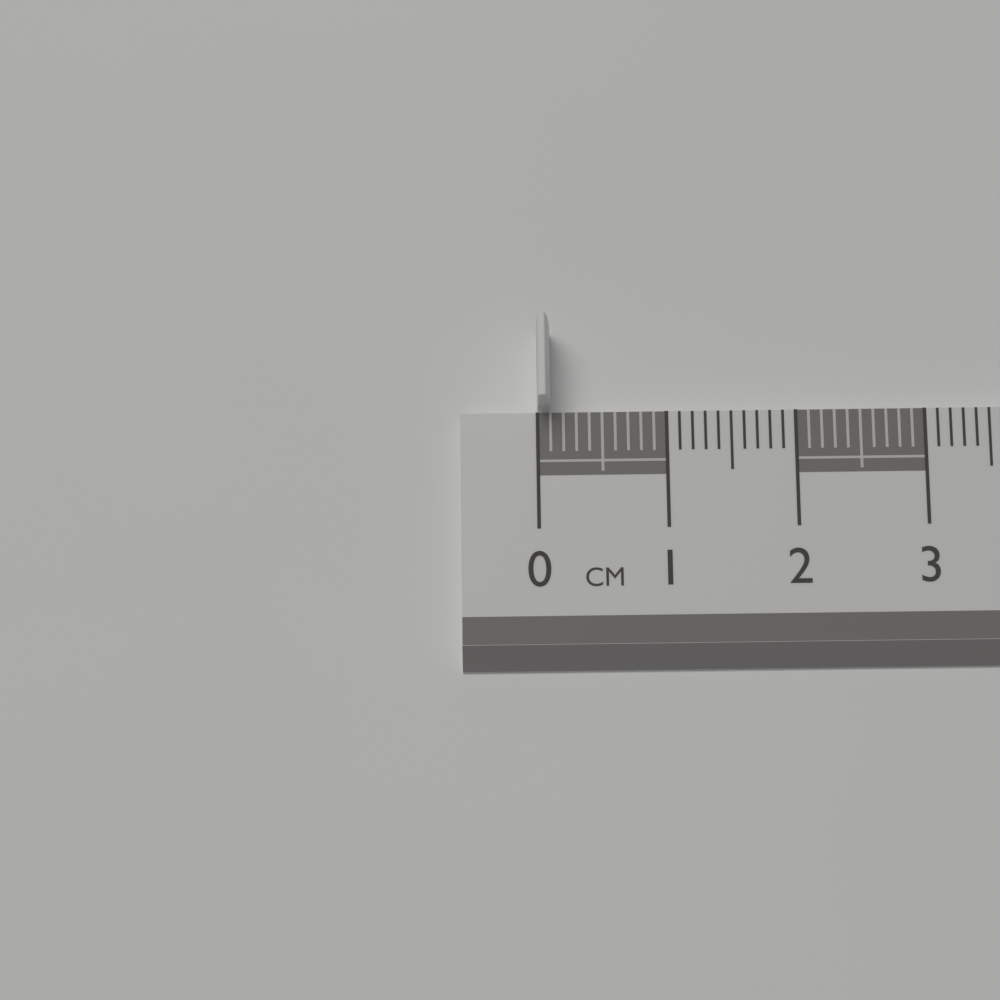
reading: 0.1 cm
